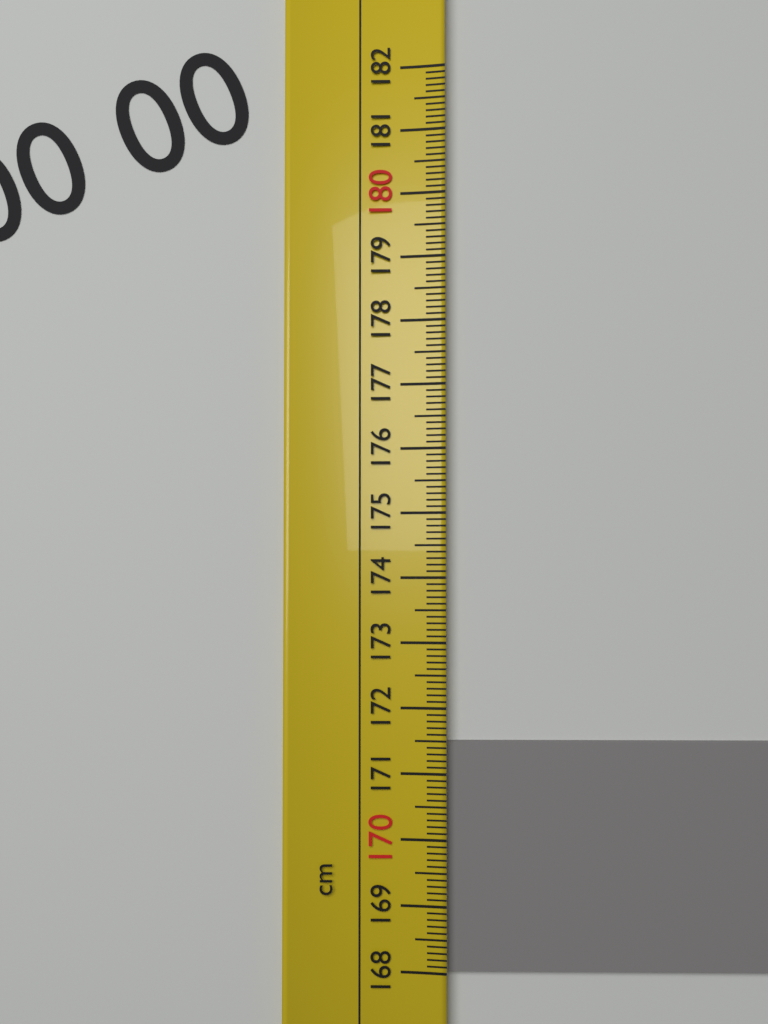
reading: 171.5 cm
